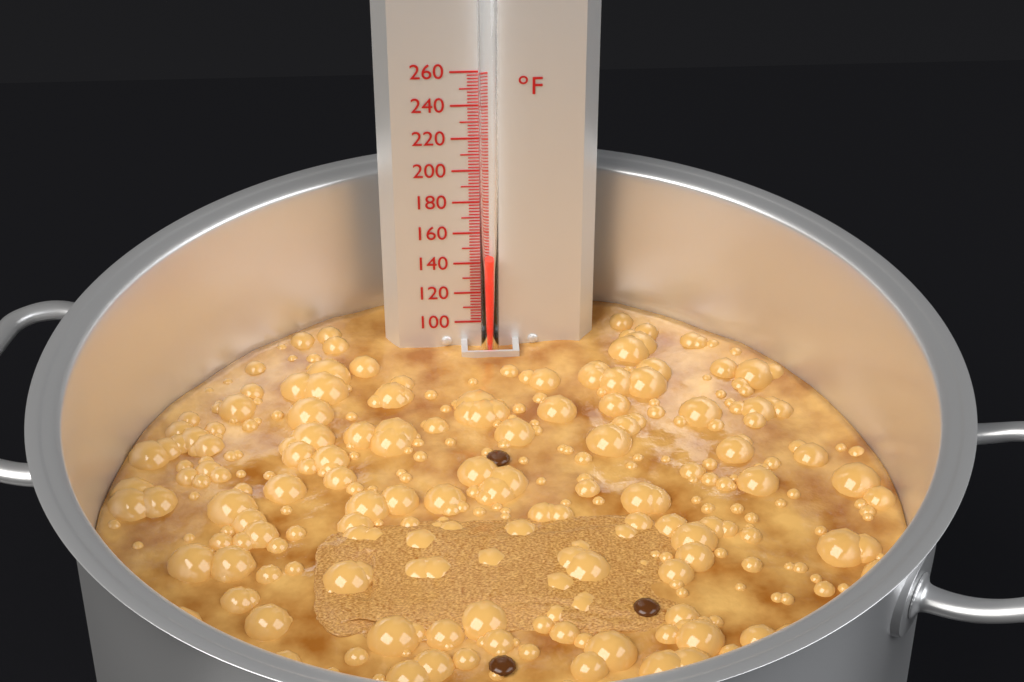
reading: 146 °F
